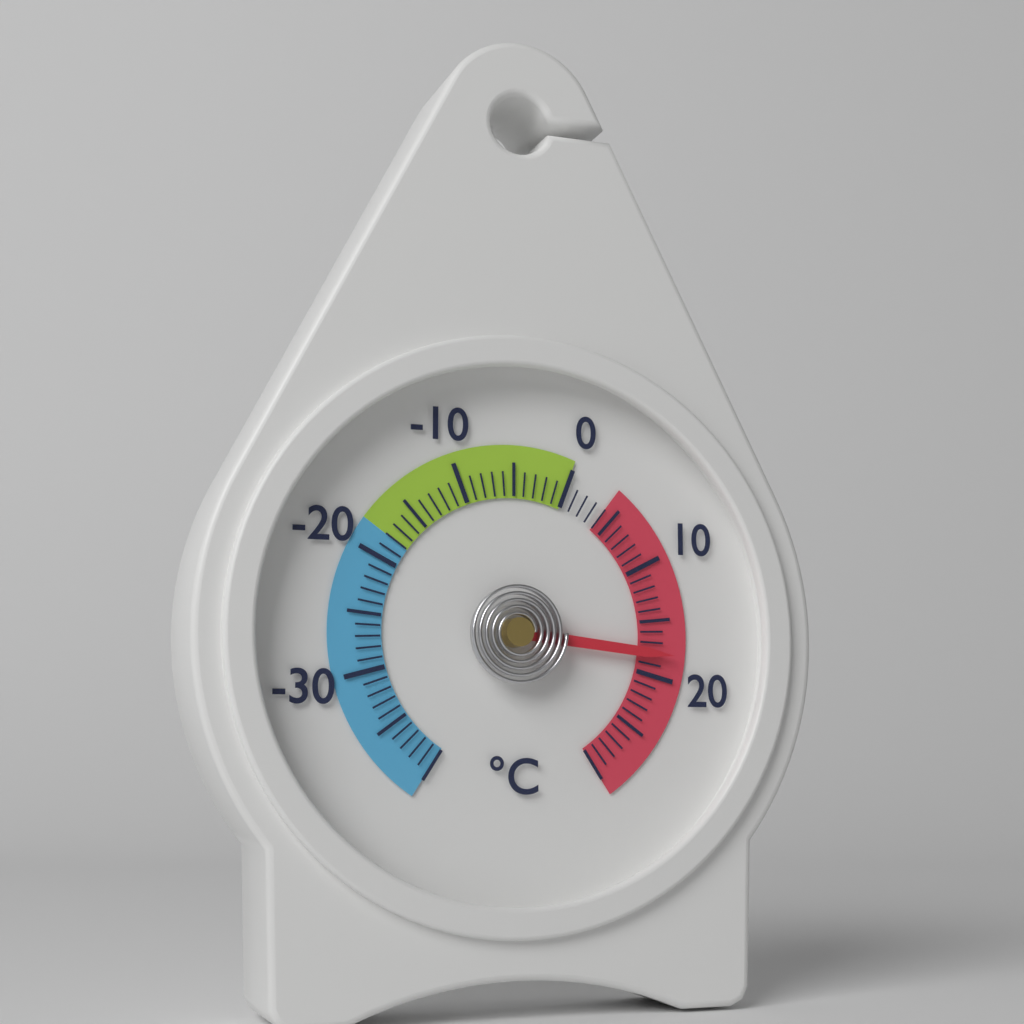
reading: 18 °C
